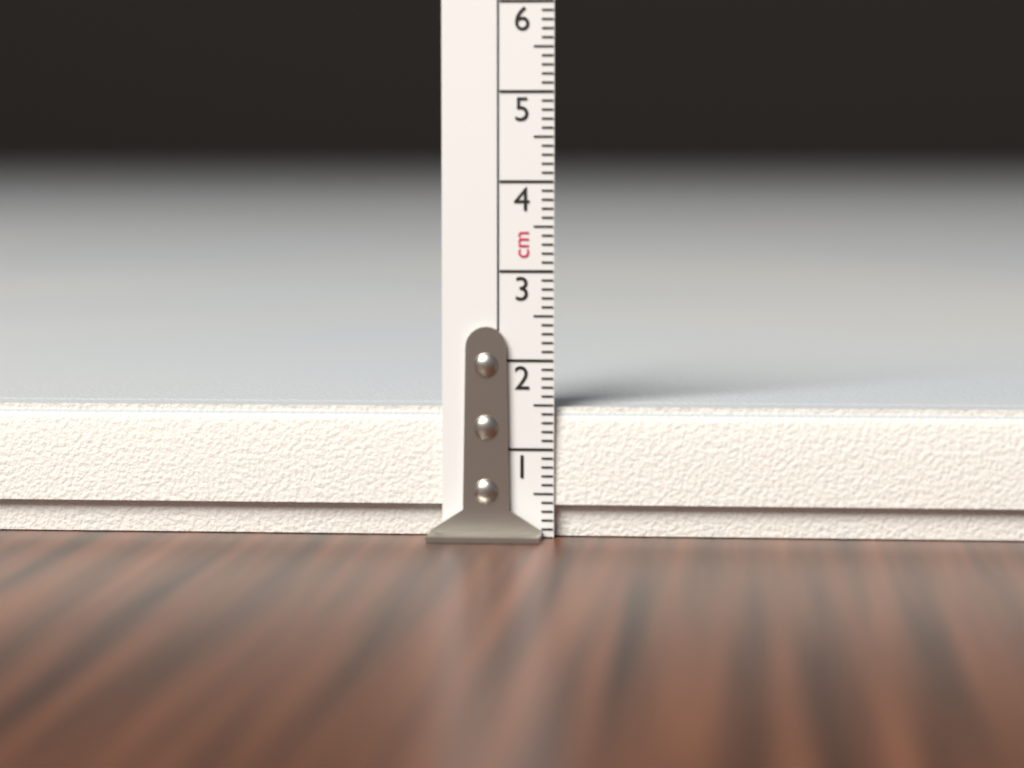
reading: 1.5 cm
